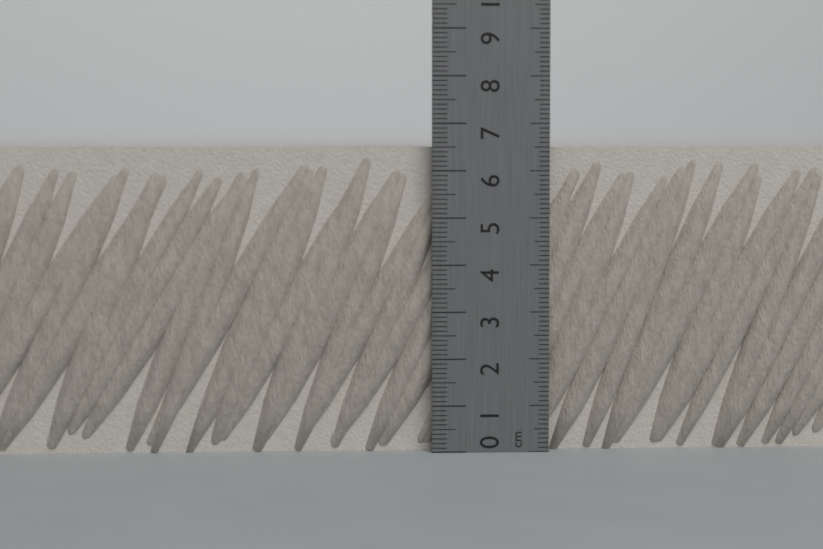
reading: 6.5 cm
